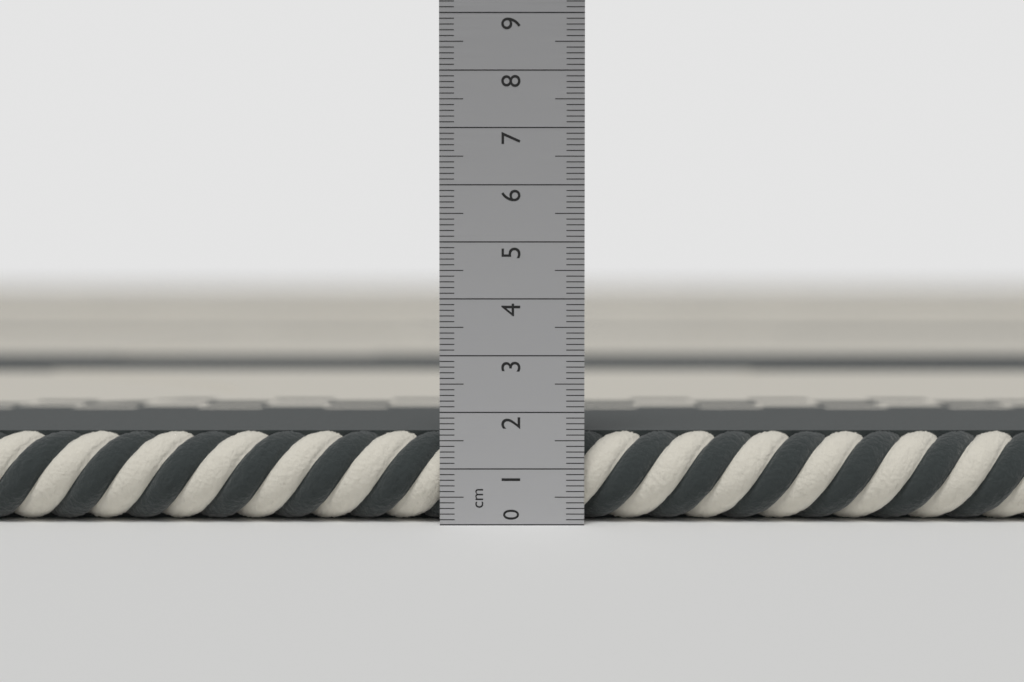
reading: 1.6 cm
